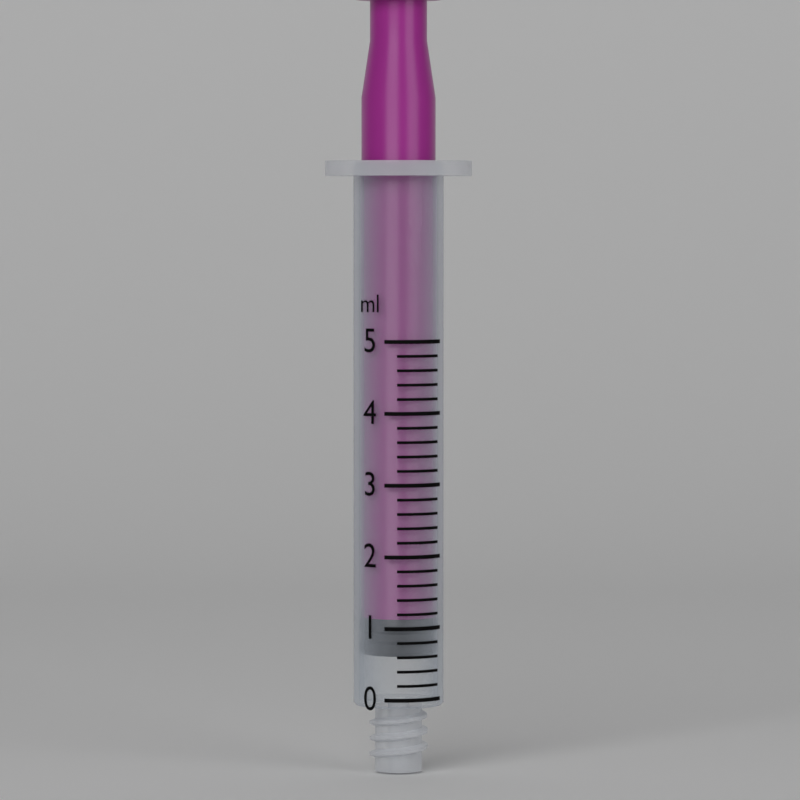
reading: 0.6 ml
